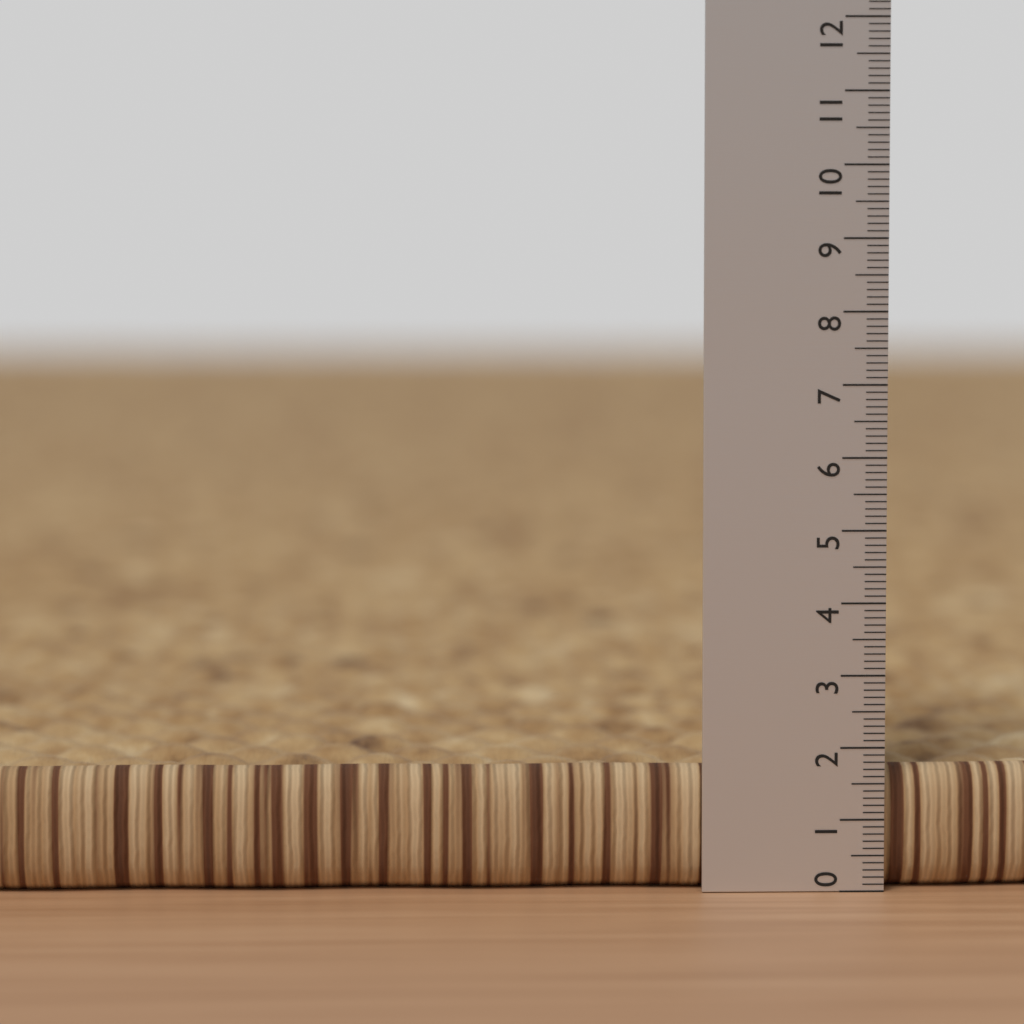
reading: 1.7 (no unit)
